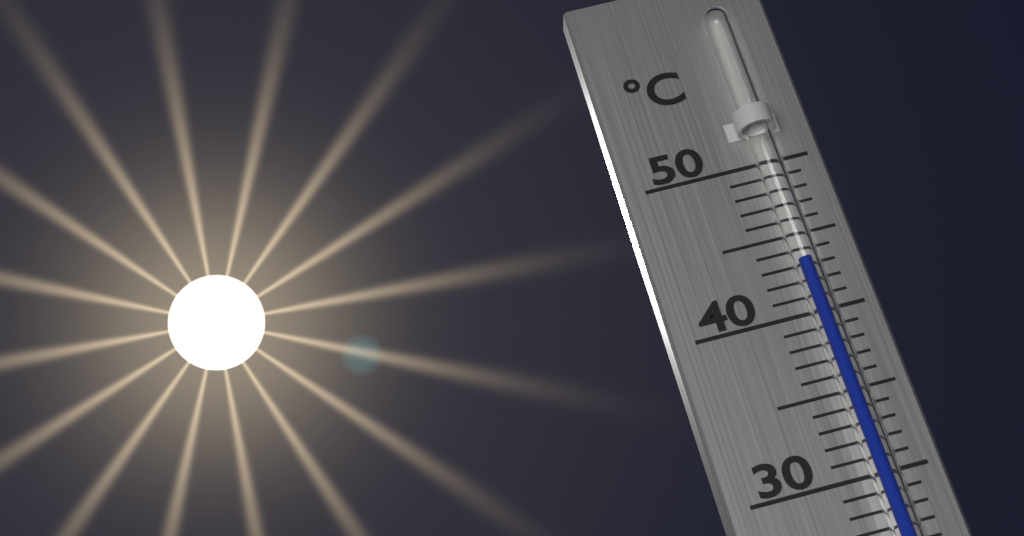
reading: 43 °C
